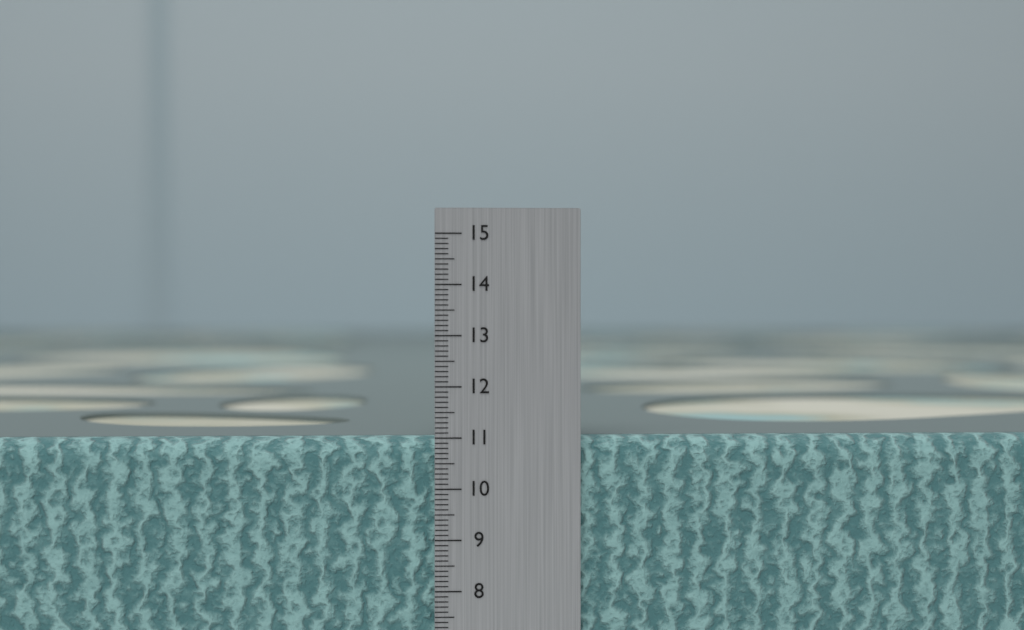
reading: 11.0 cm
